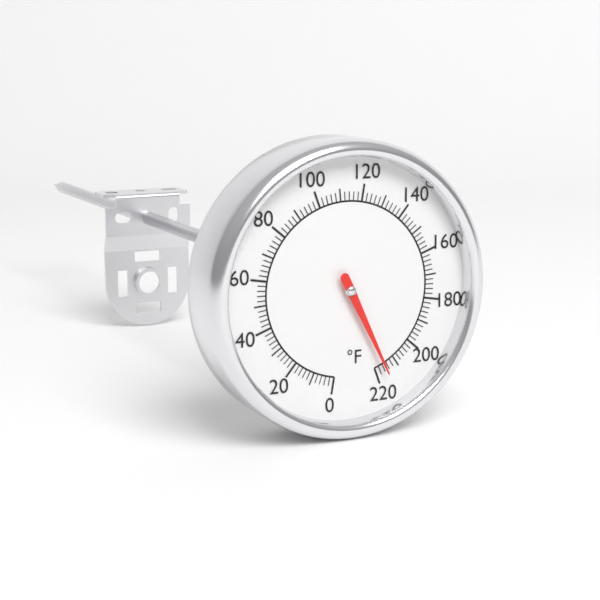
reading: 216 °F
